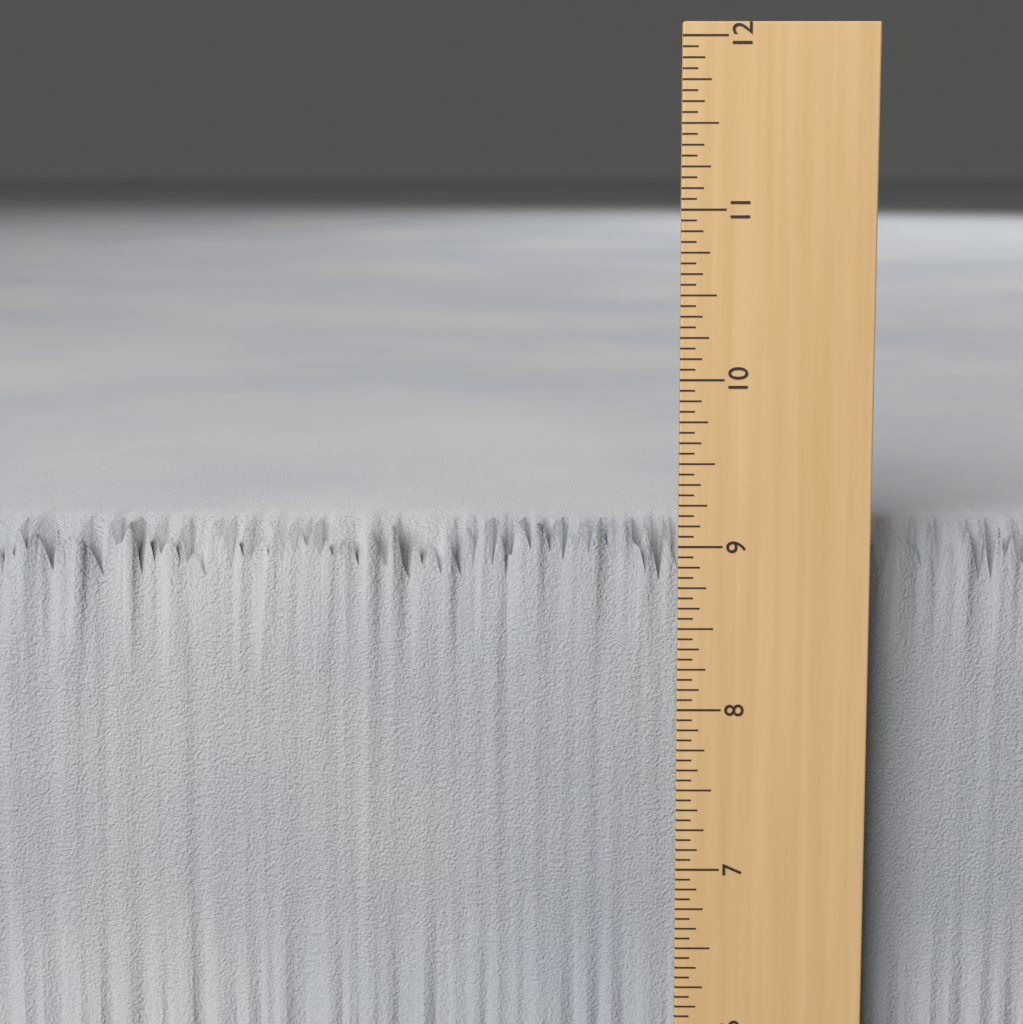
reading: 9.0625 in
